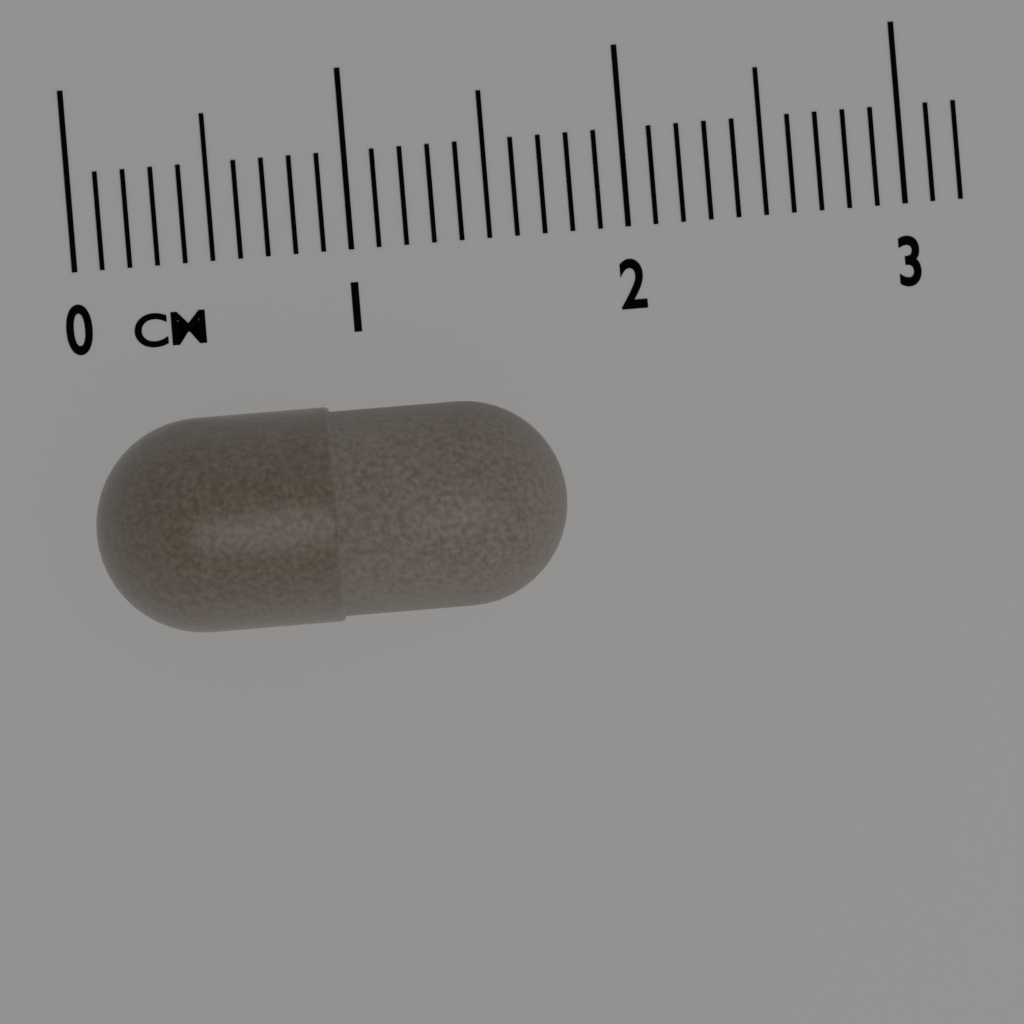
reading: 1.7 cm
